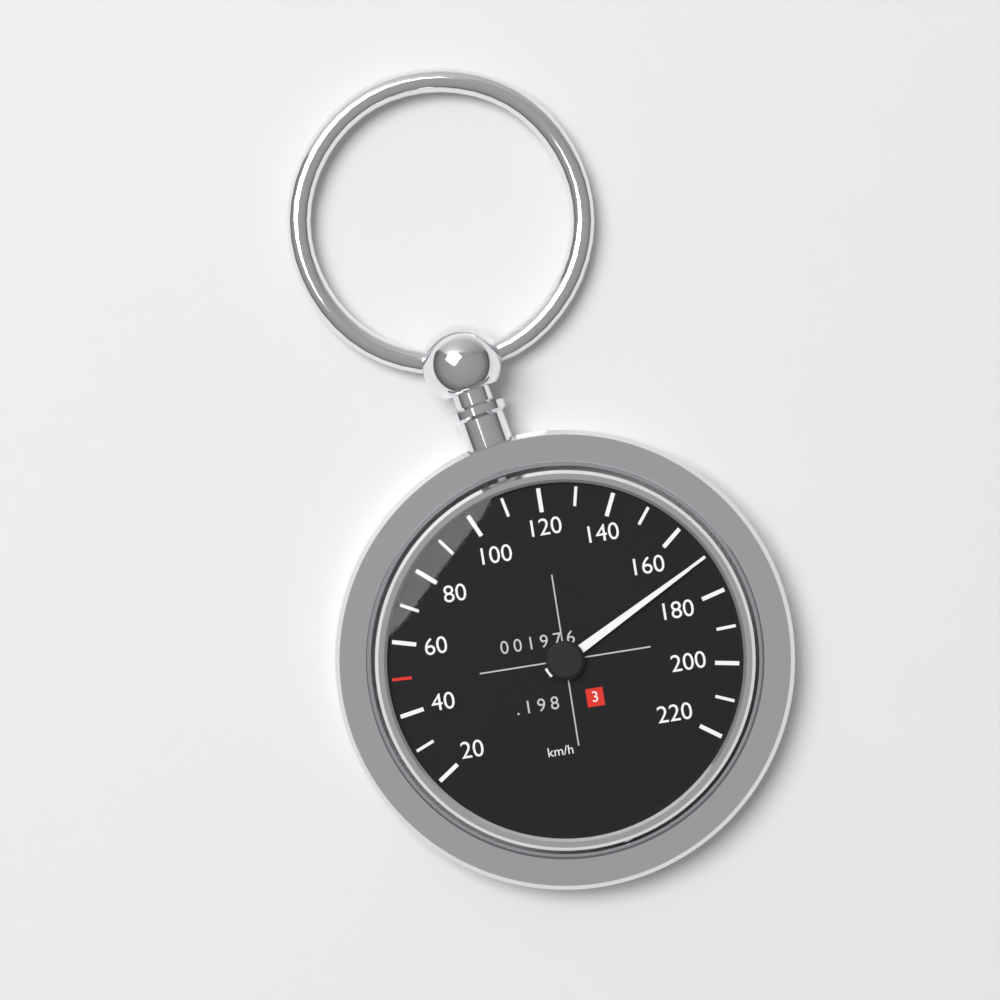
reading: 170 km/h
